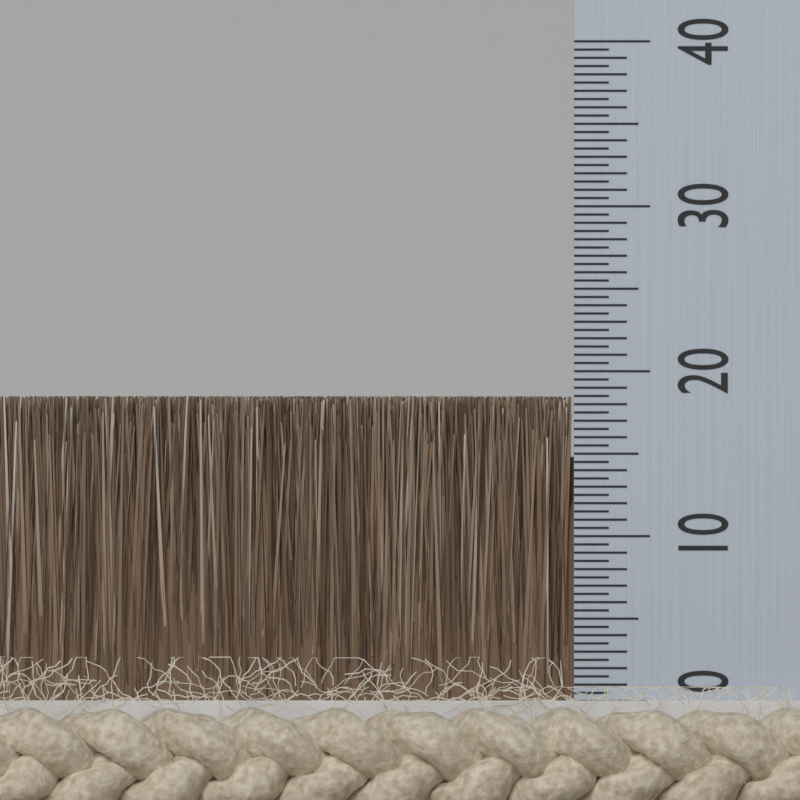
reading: 18.5 (no unit)
